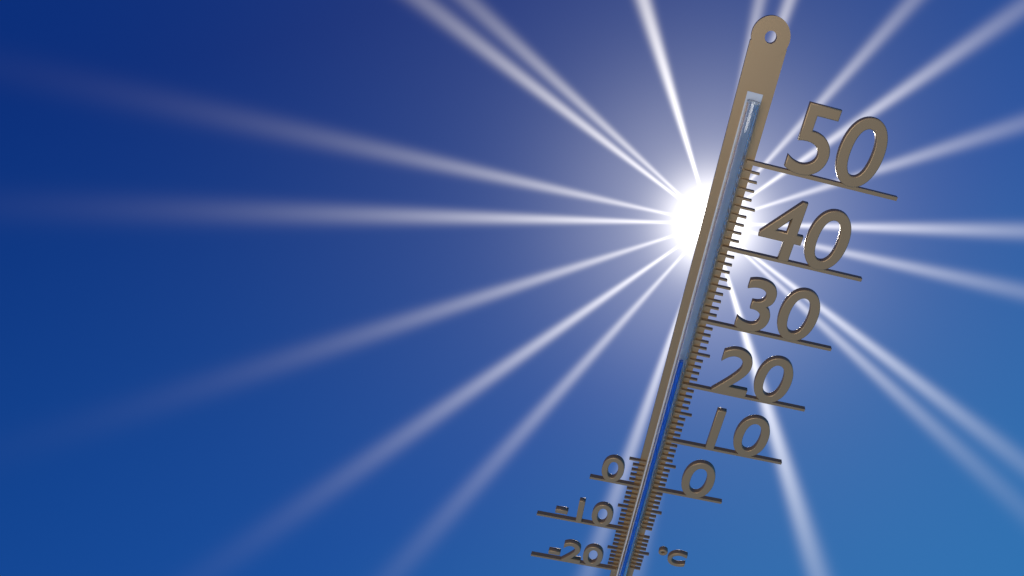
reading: 24 °C
